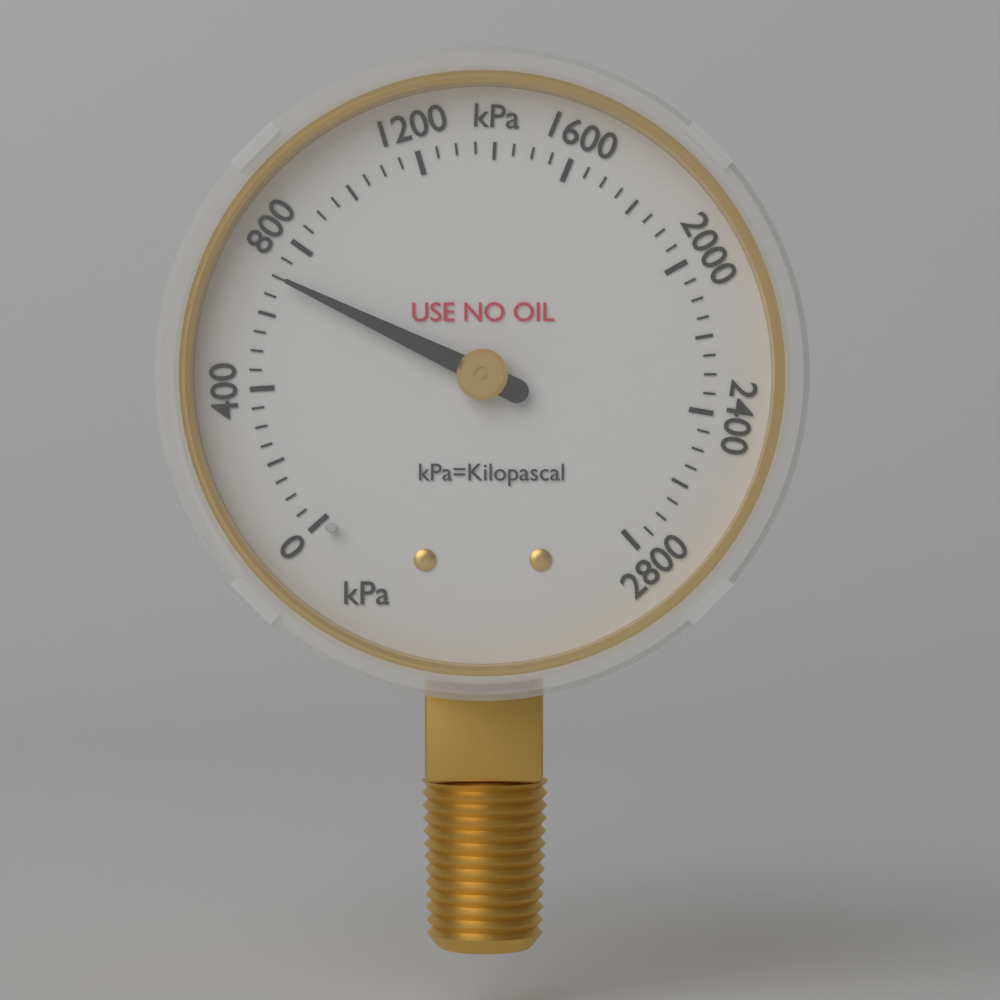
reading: 700 kPa
